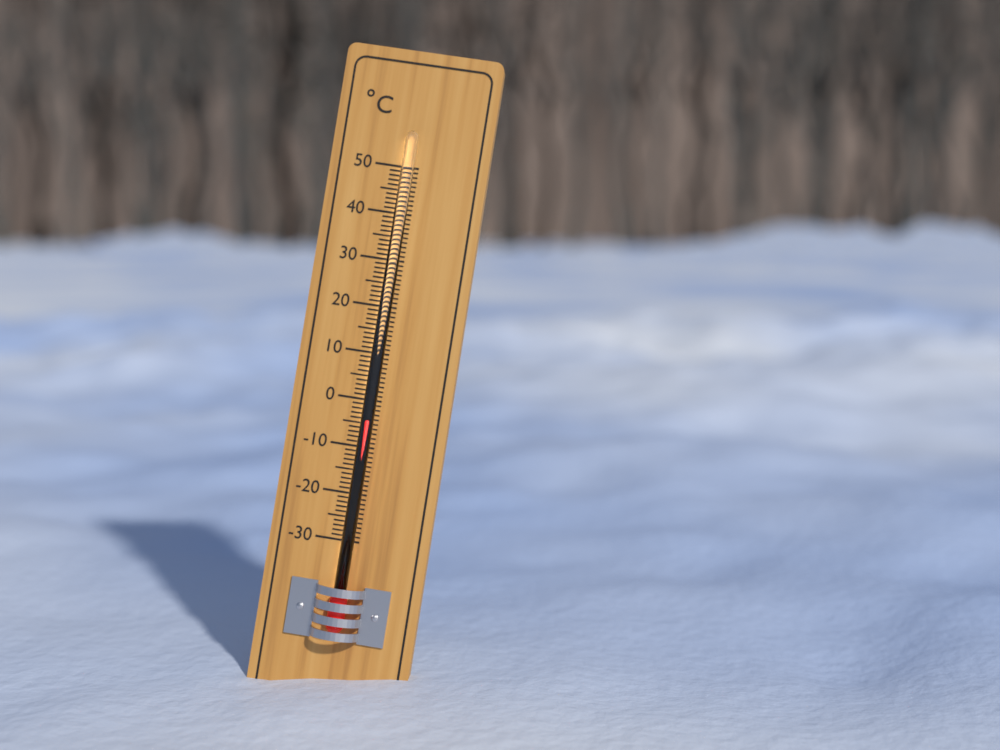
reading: -4 °C
